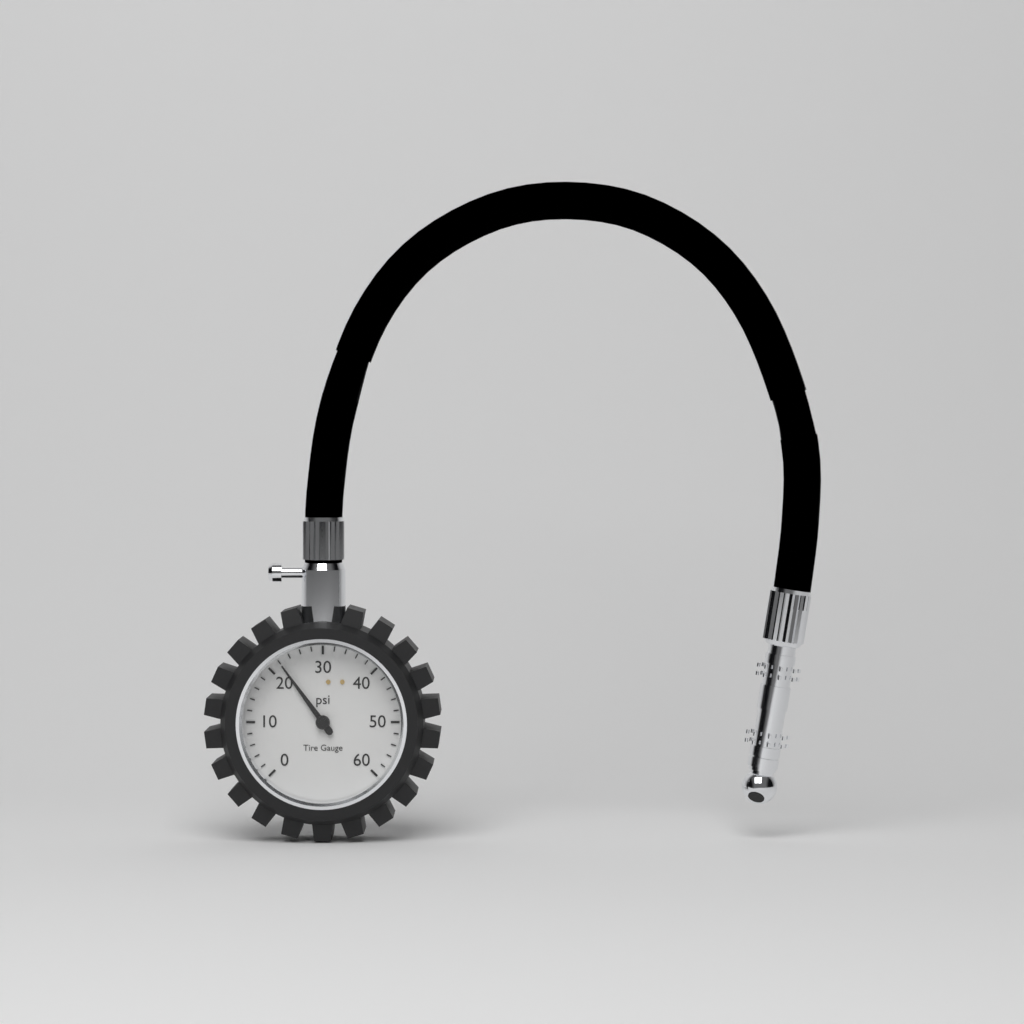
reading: 22 psi
